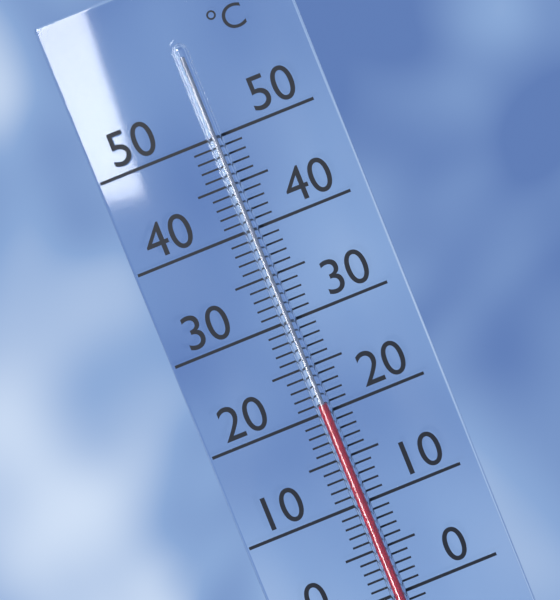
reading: 21 °C
